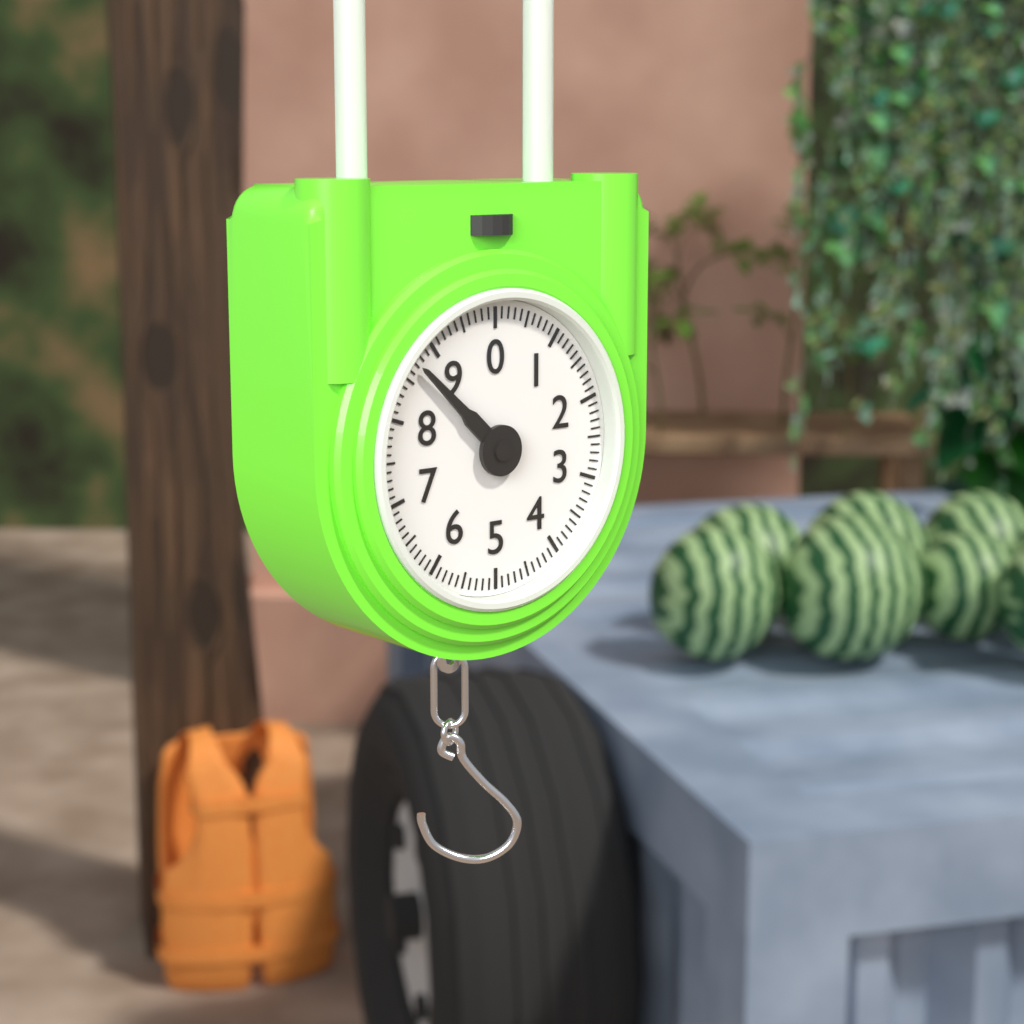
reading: 8.7 (no unit)
